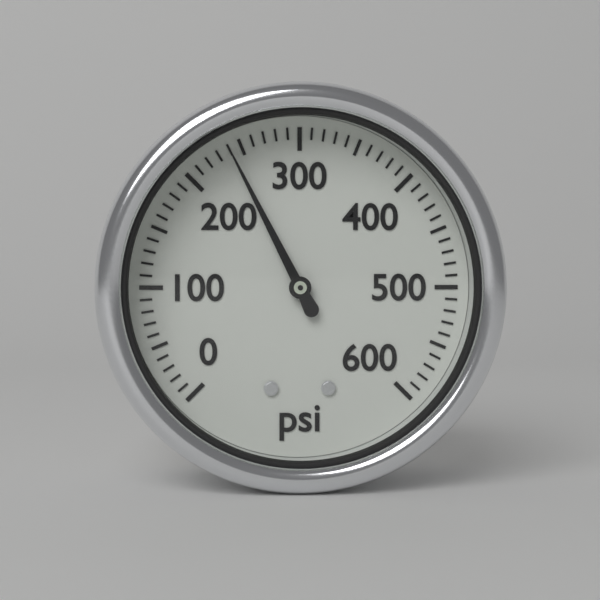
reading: 240 psi
